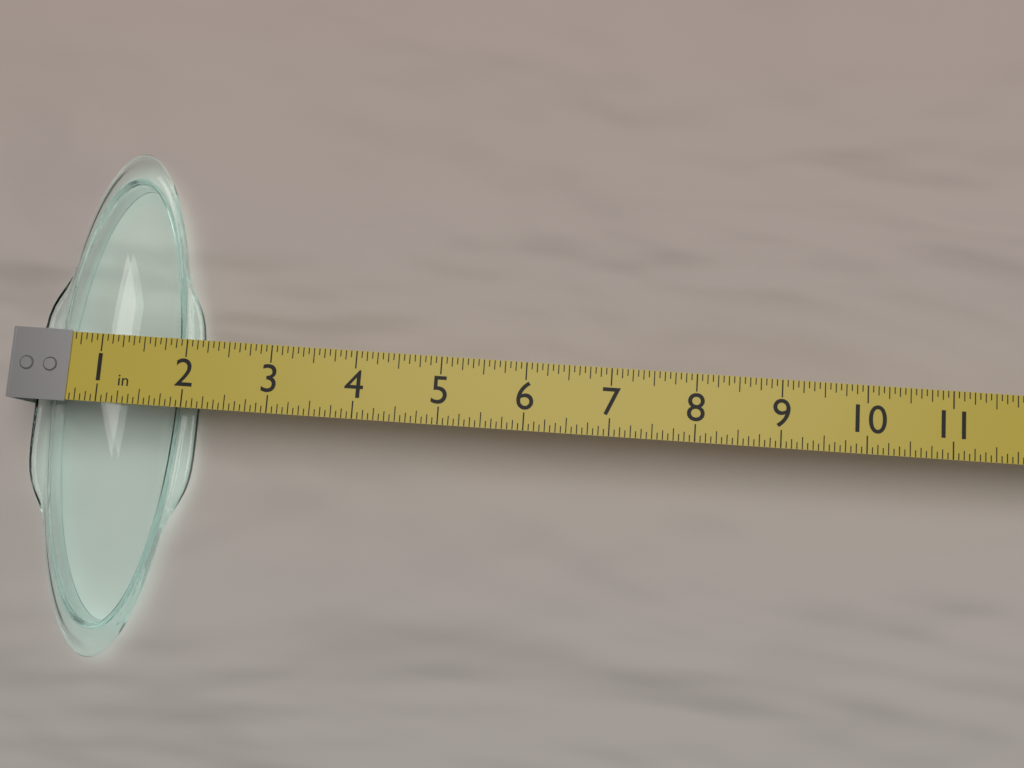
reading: 2.0000 in
